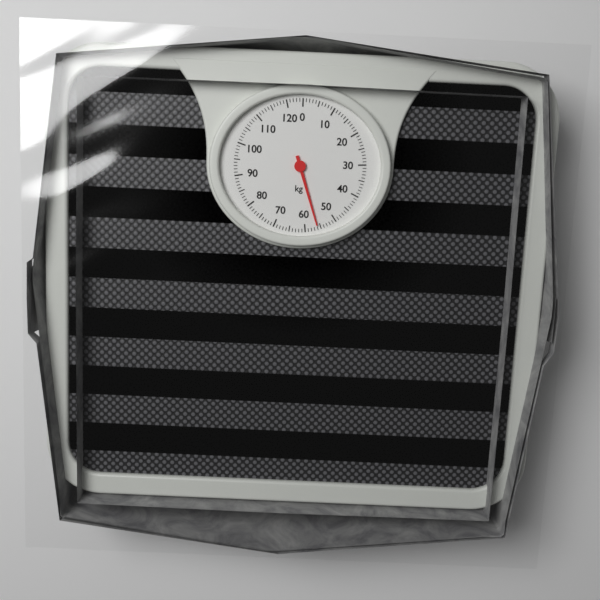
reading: 56 kg
